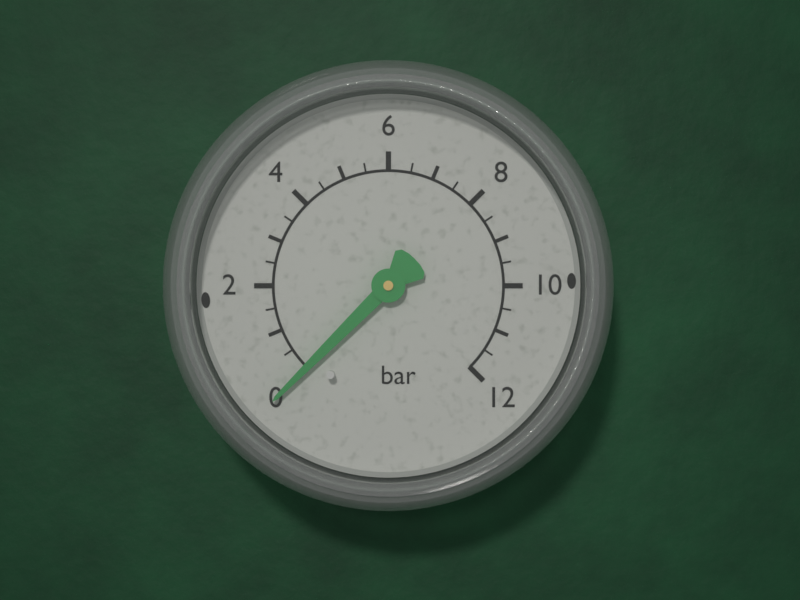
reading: 0.0 bar
